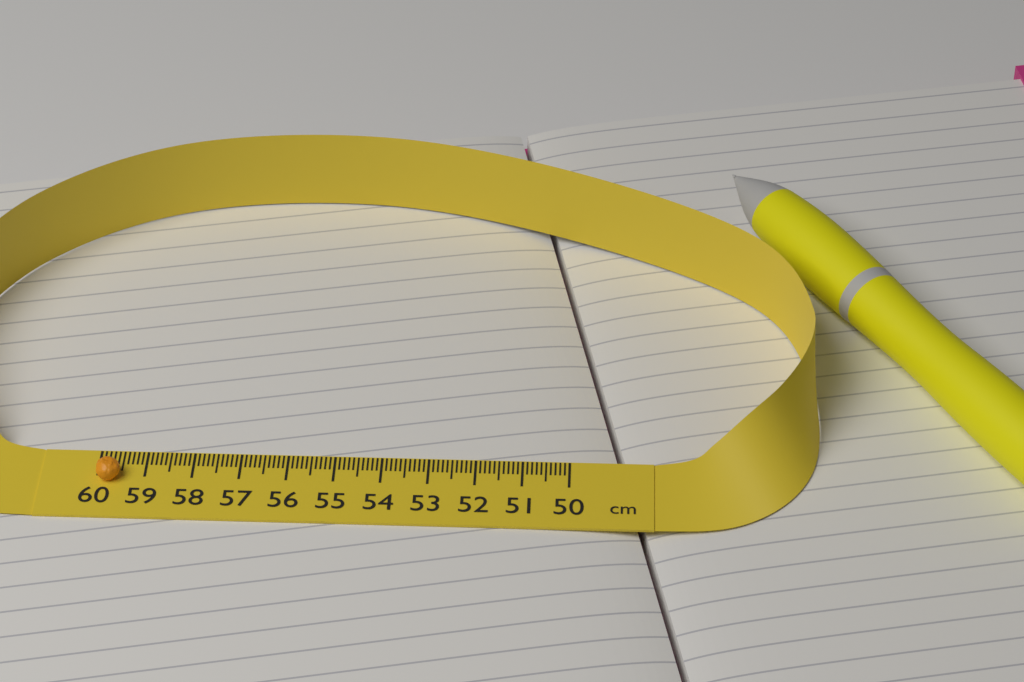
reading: 59.5 cm
